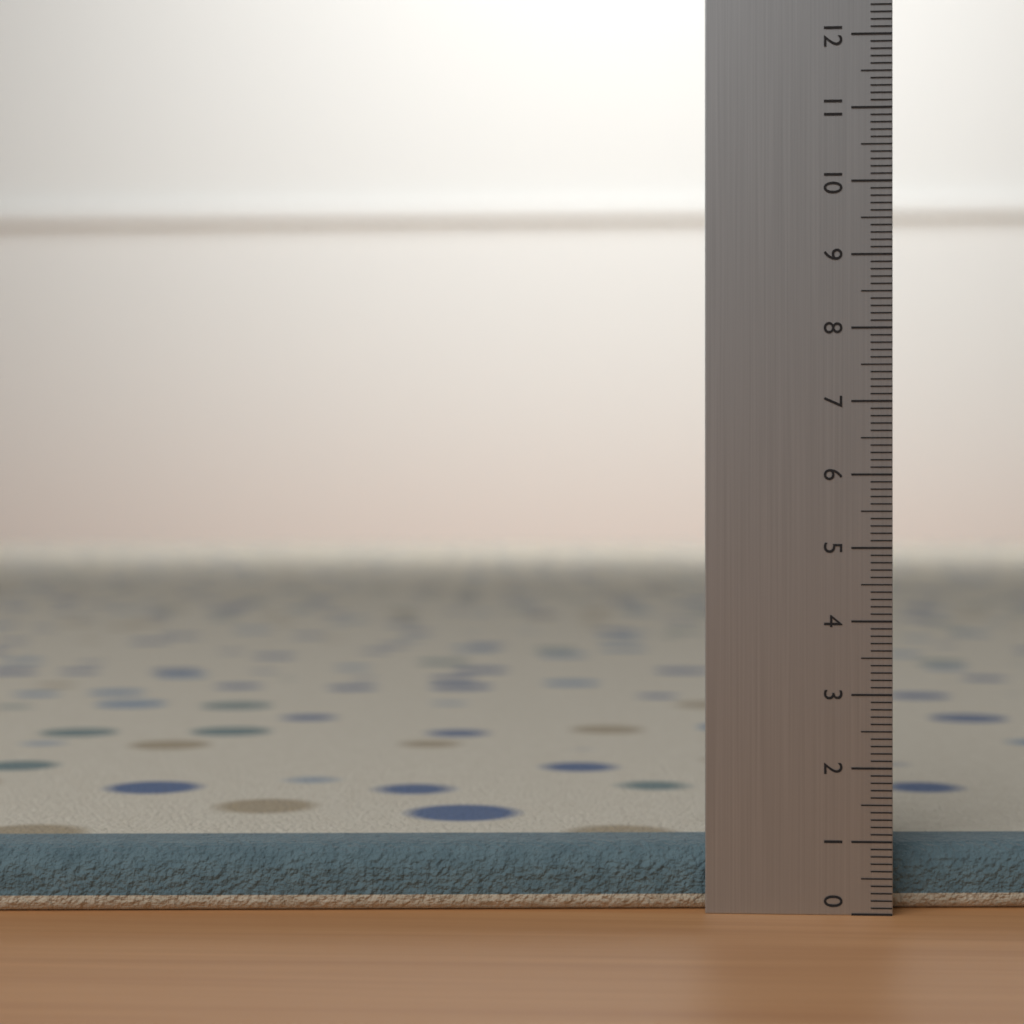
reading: 0.9 (no unit)
